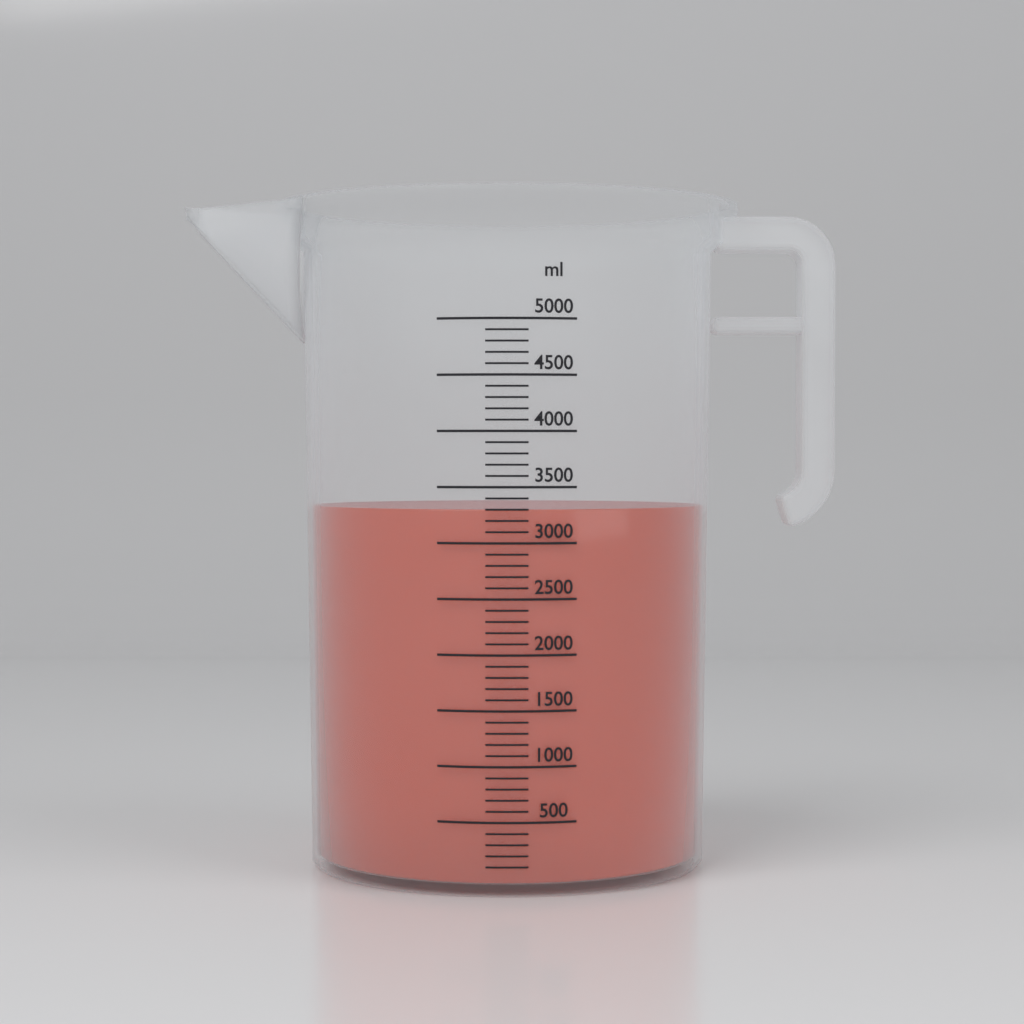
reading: 3300 ml
